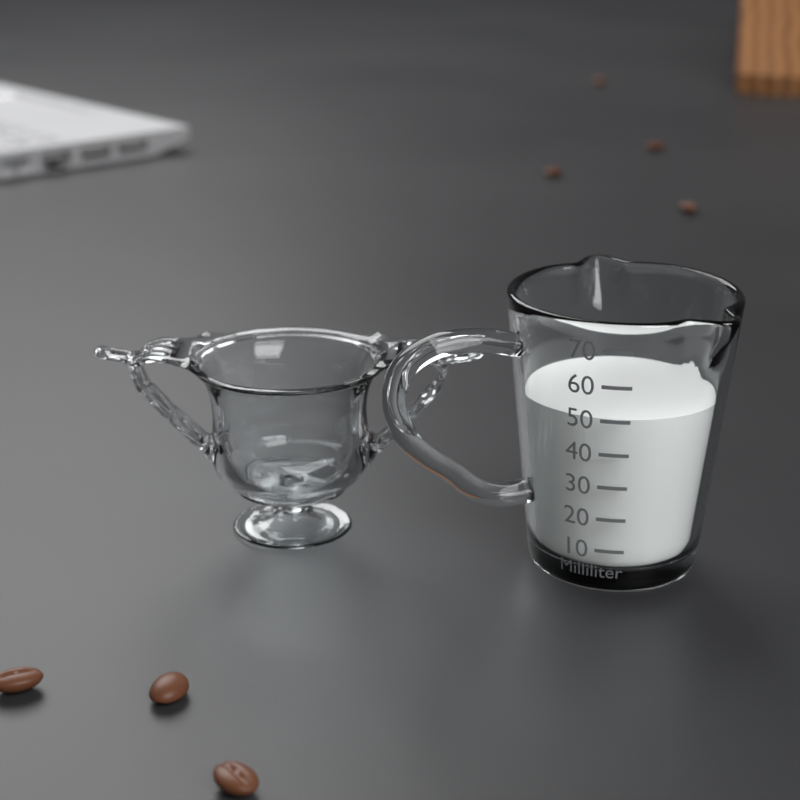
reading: 50 ml
